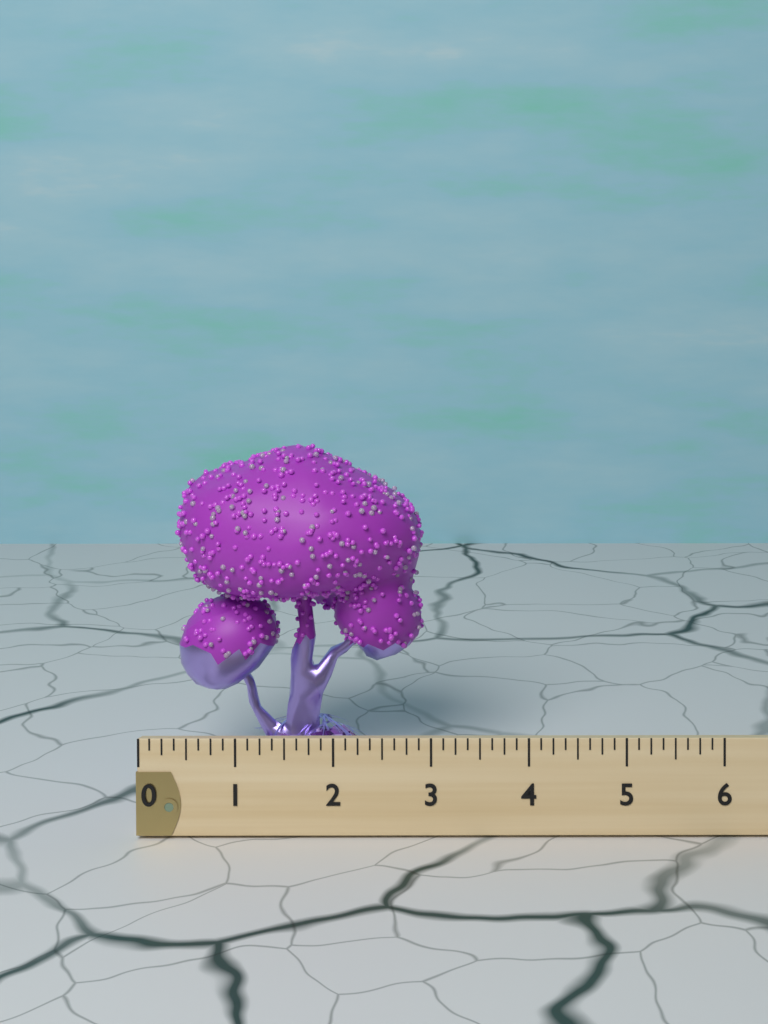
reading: 2.750 (no unit)
